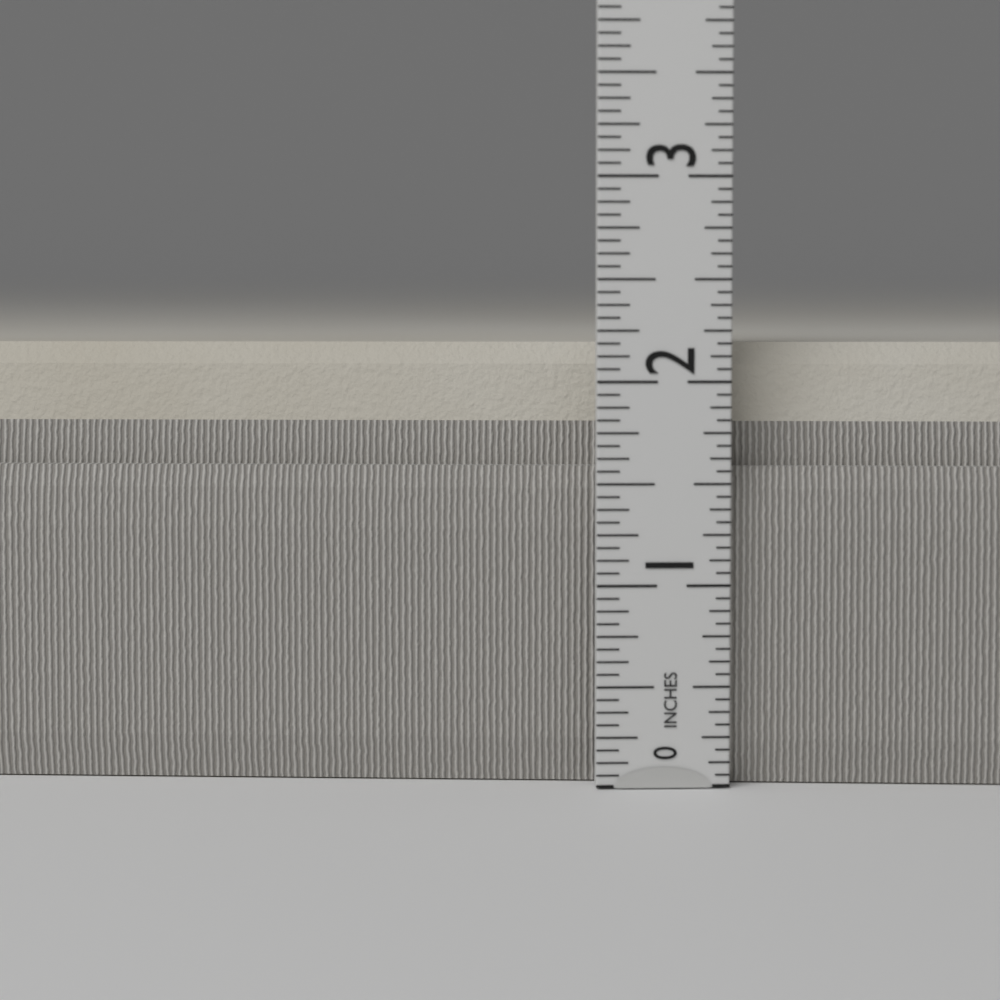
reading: 2.1875 in
